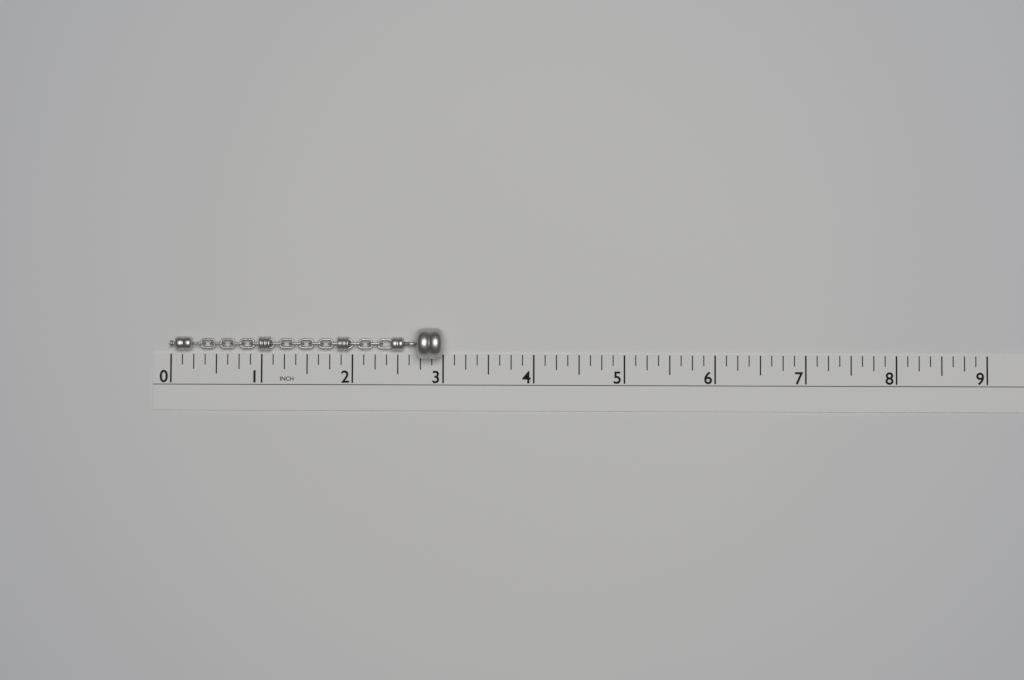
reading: 3.000 in
